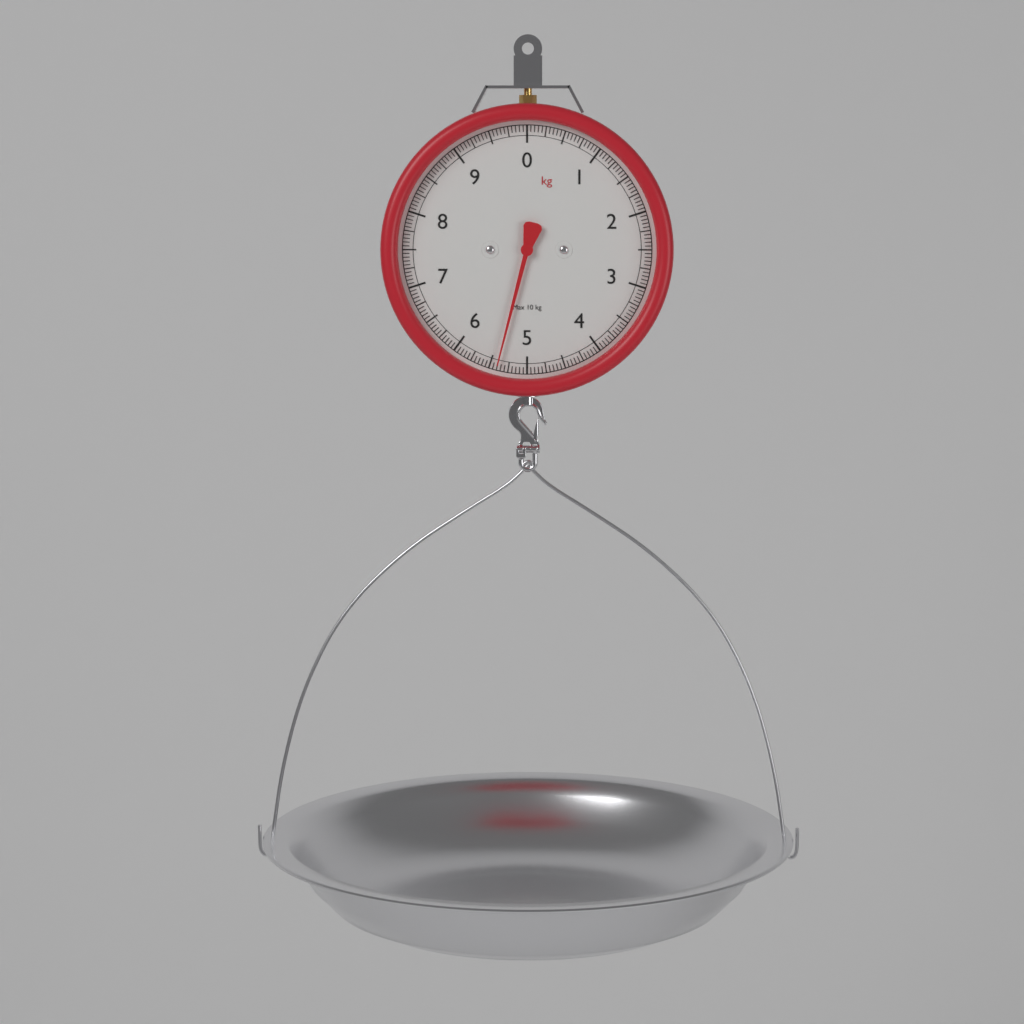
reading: 5.40 kg
